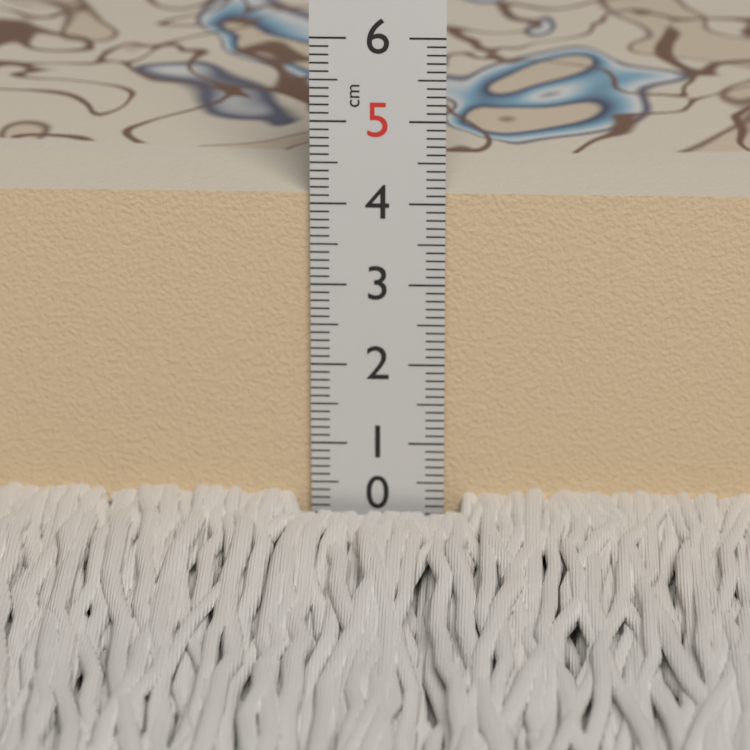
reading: 4.1 cm
